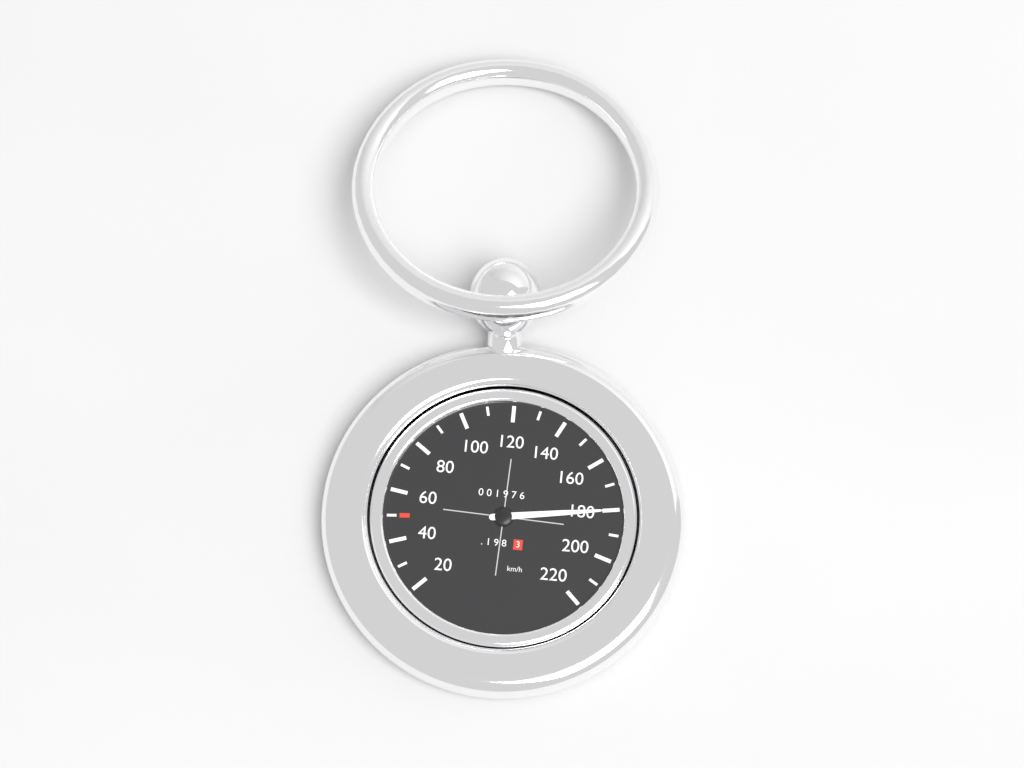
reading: 180 km/h
